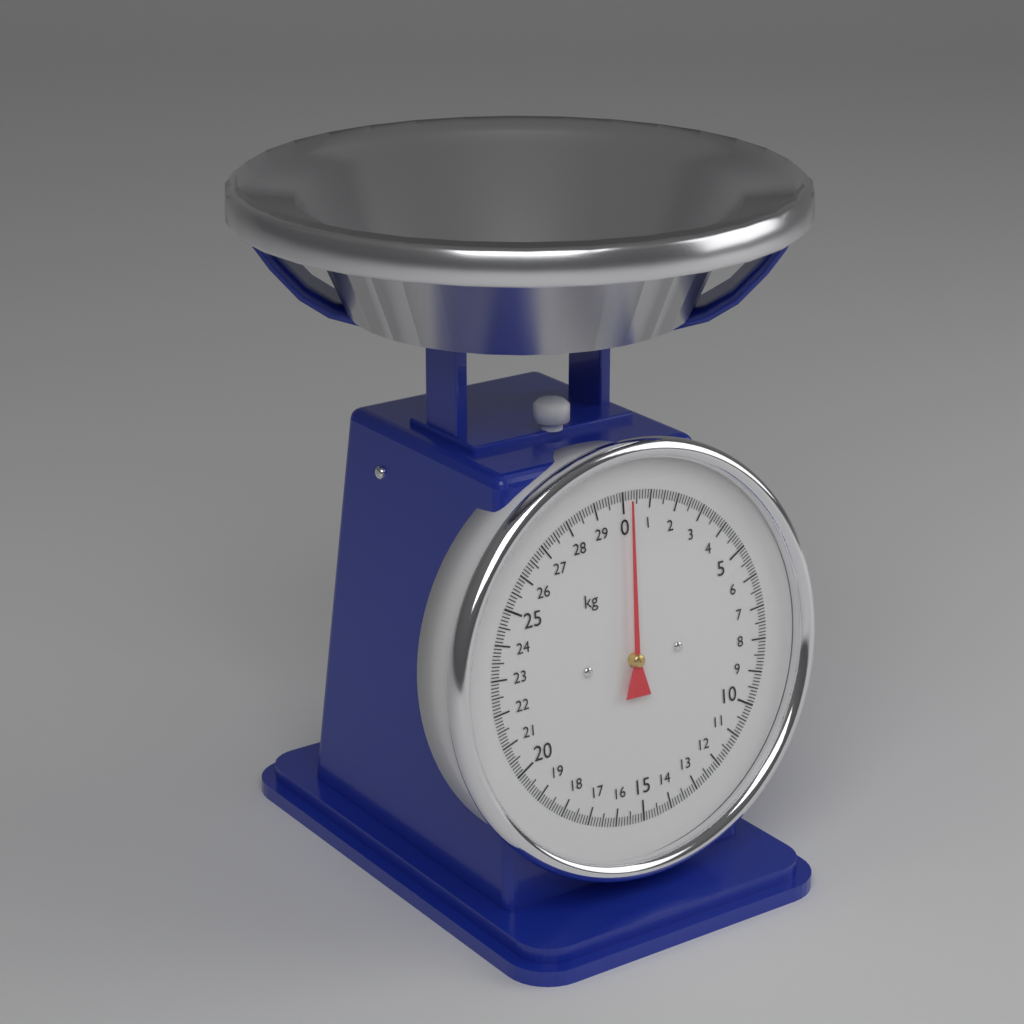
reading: 0.2 kg
